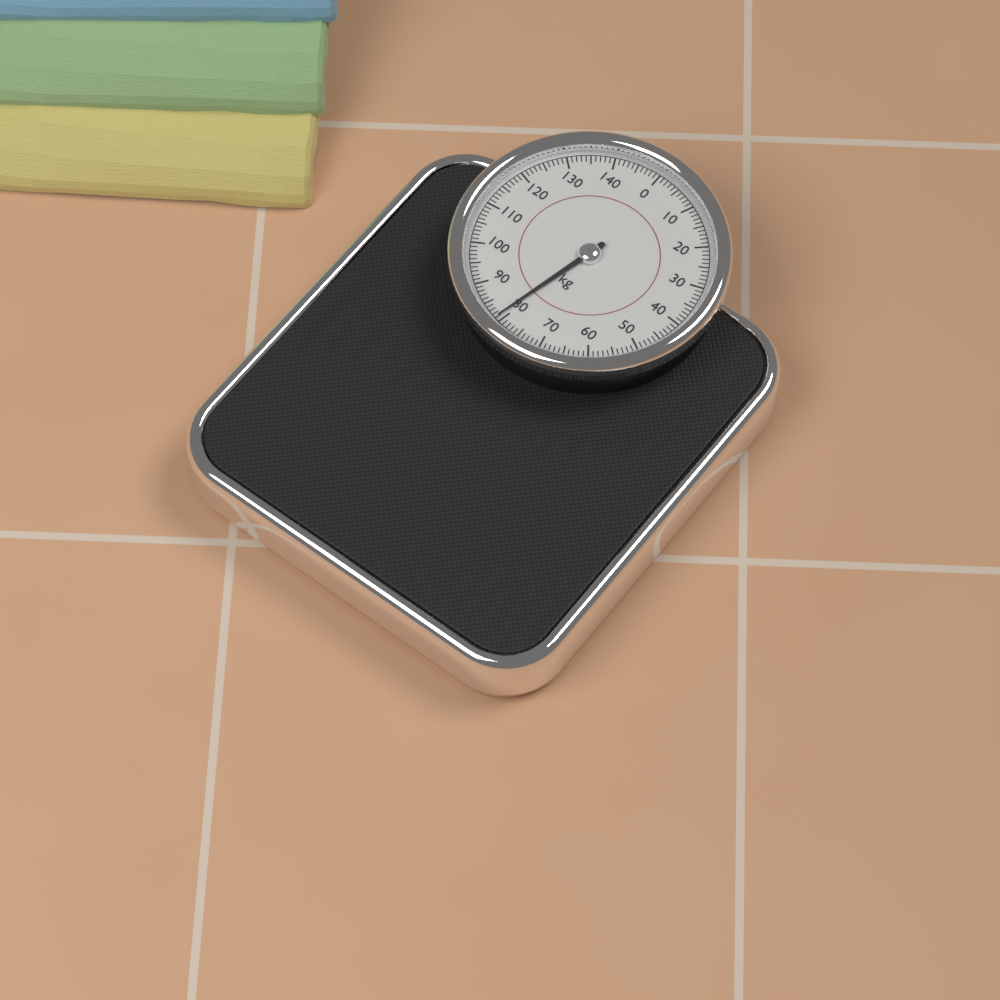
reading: 81 kg
